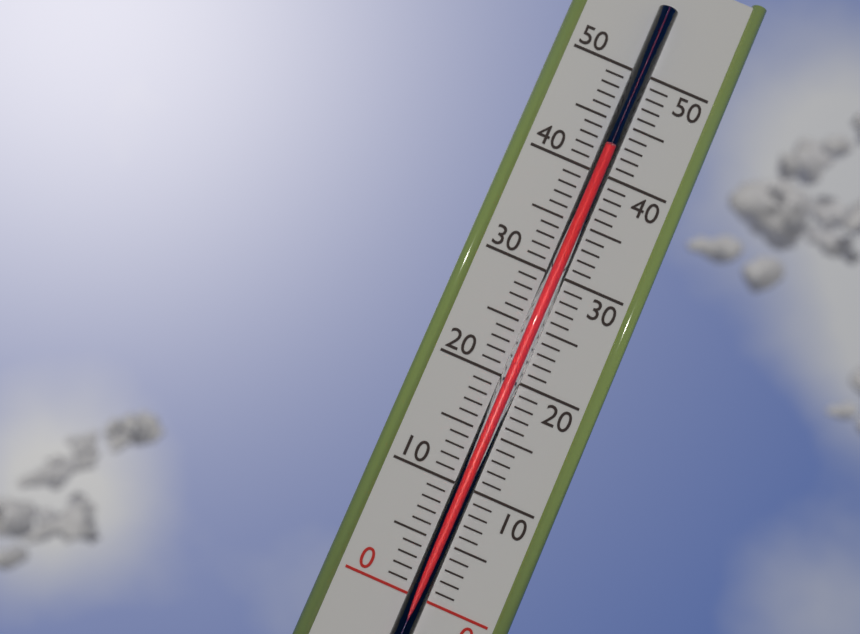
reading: 42 (no unit)
